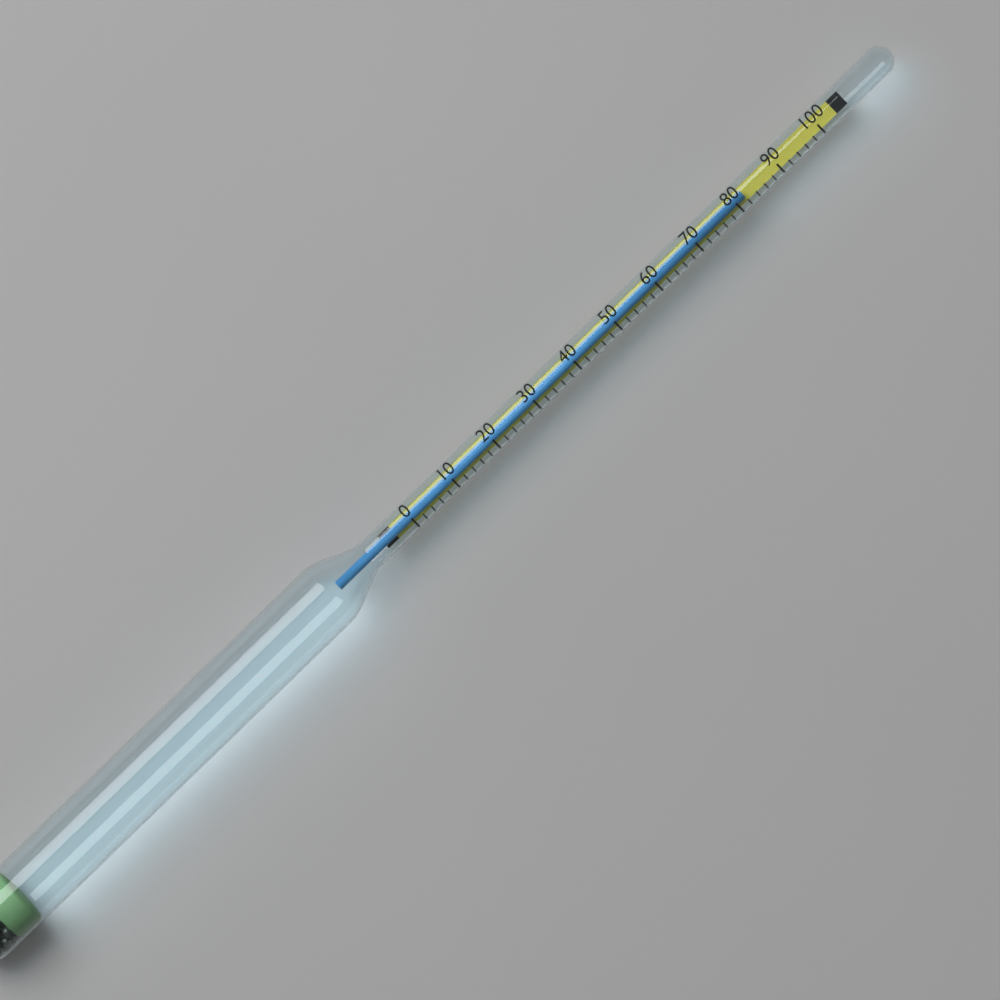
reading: 82 (no unit)
